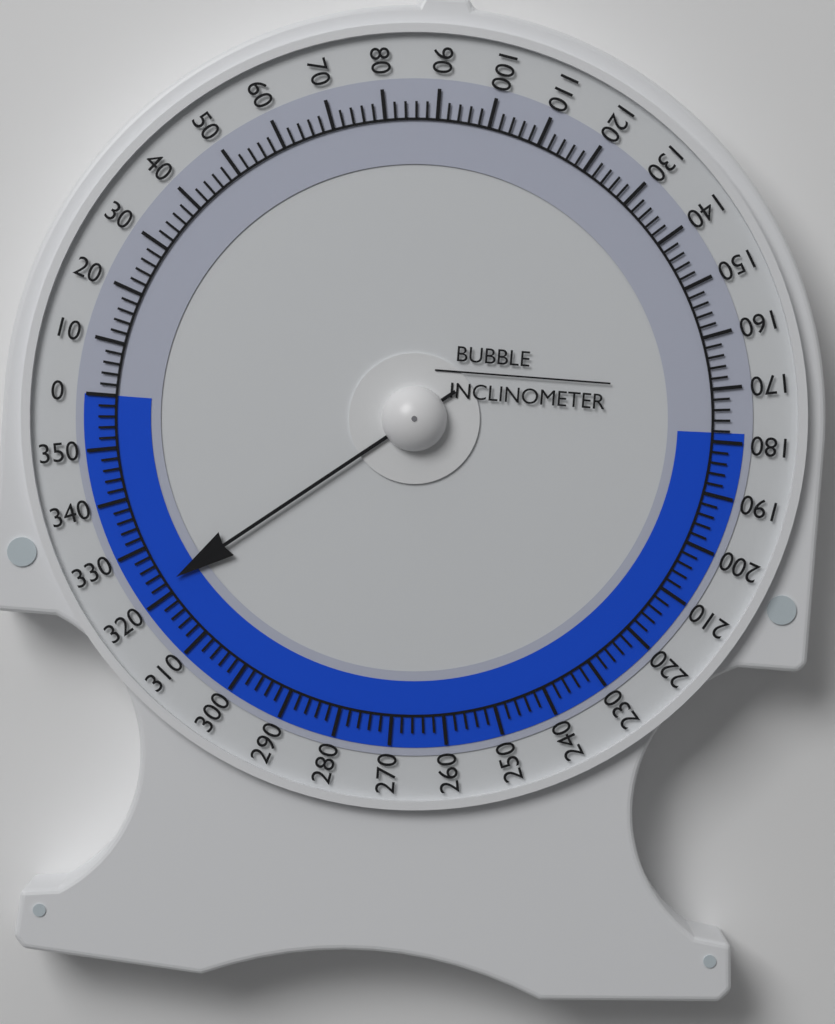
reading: 322 (no unit)
